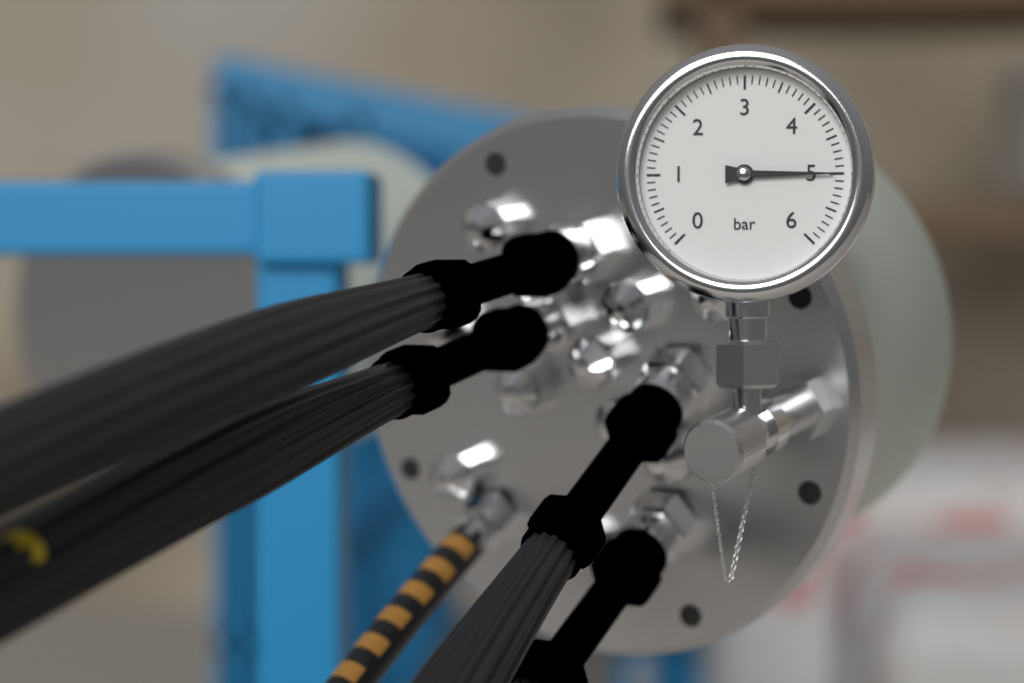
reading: 5.0 bar
